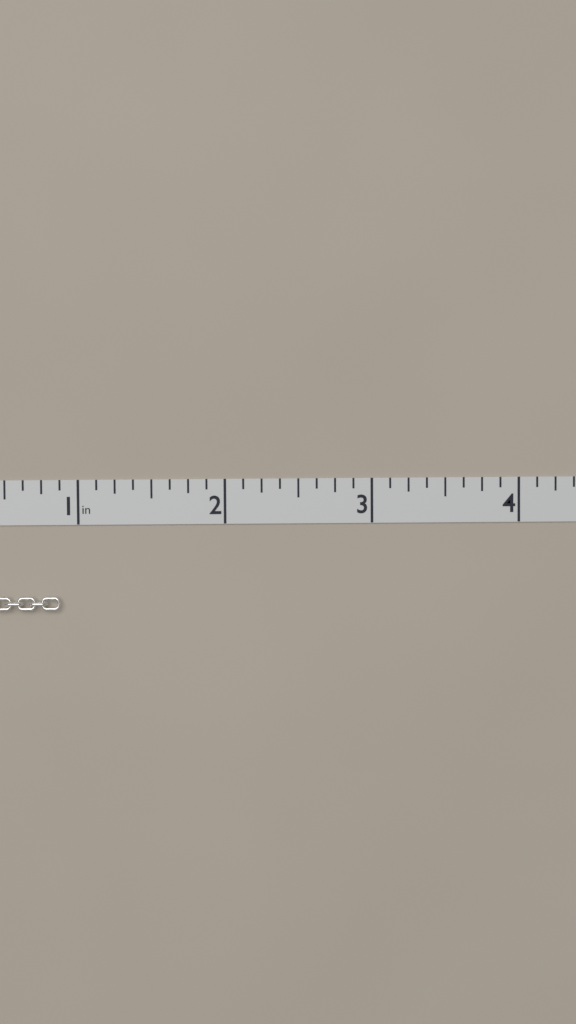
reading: 0.875 in
